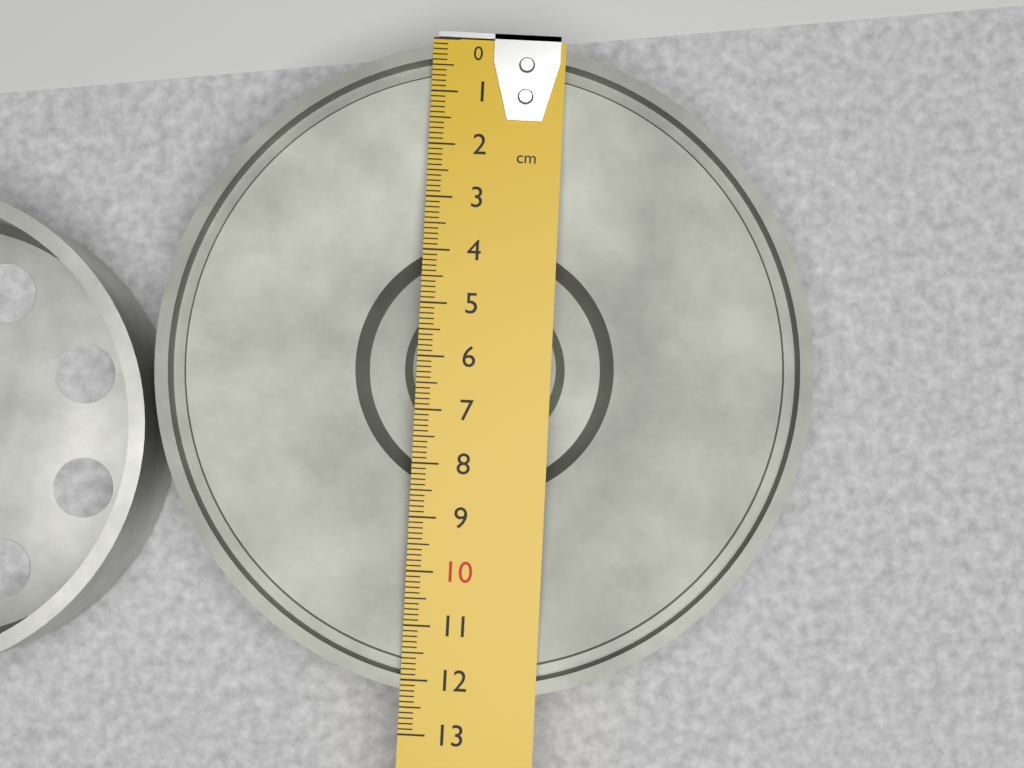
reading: 12.3 cm
